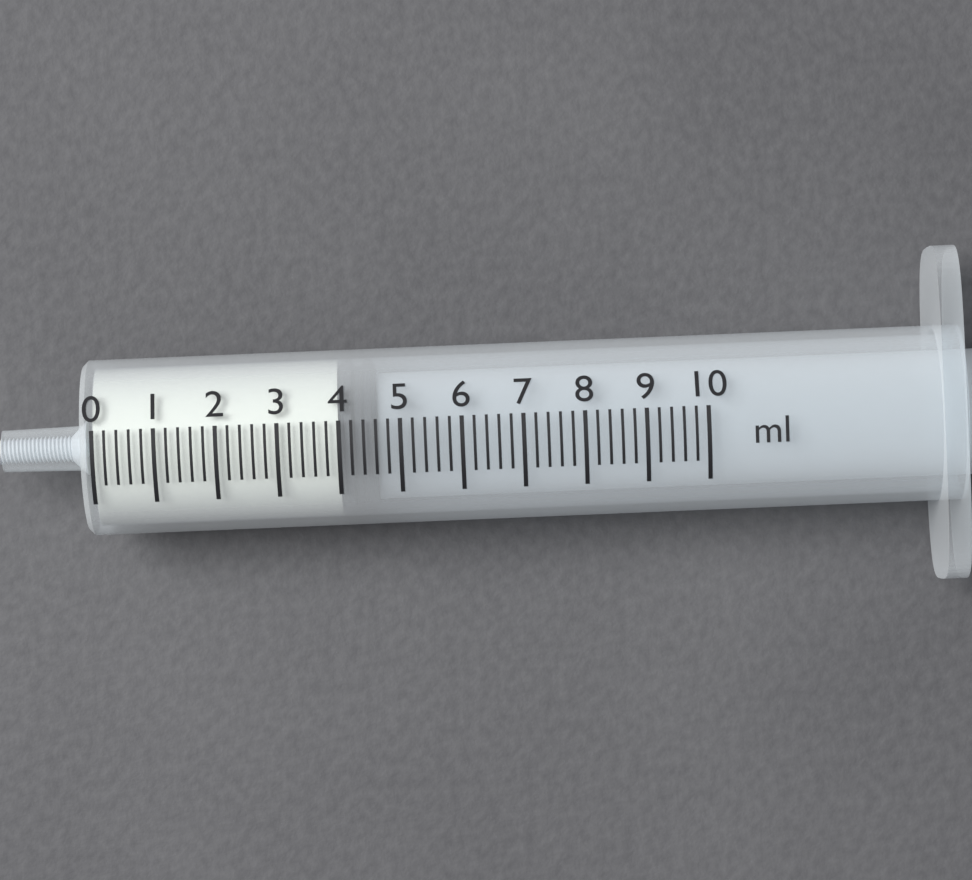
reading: 4.0 ml
